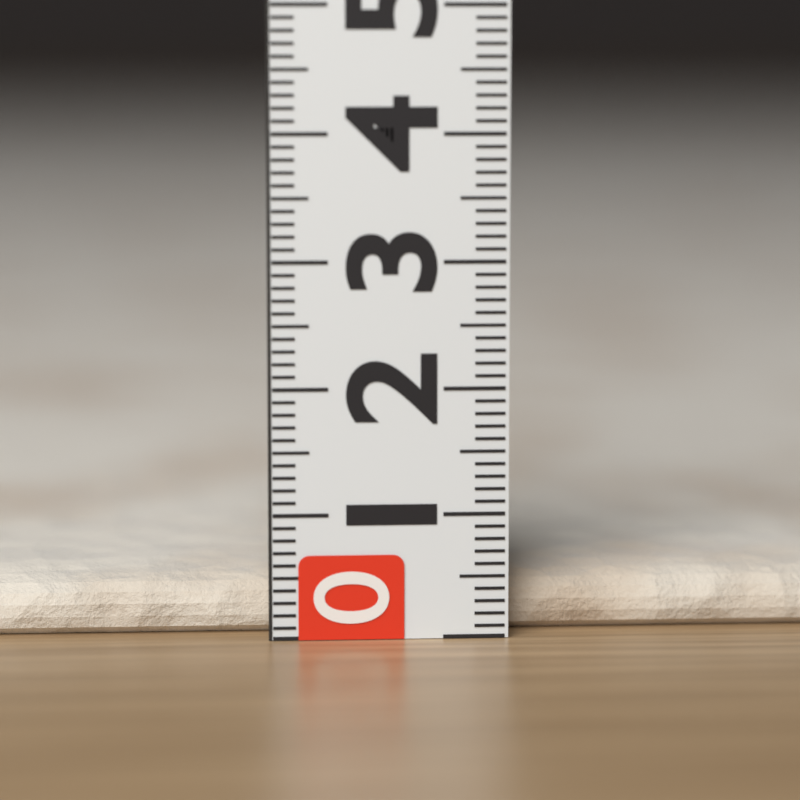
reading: 0.5 (no unit)
